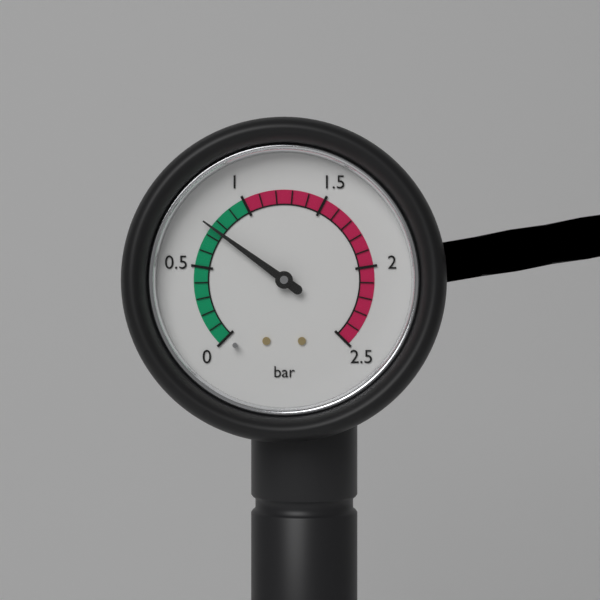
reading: 0.75 bar
